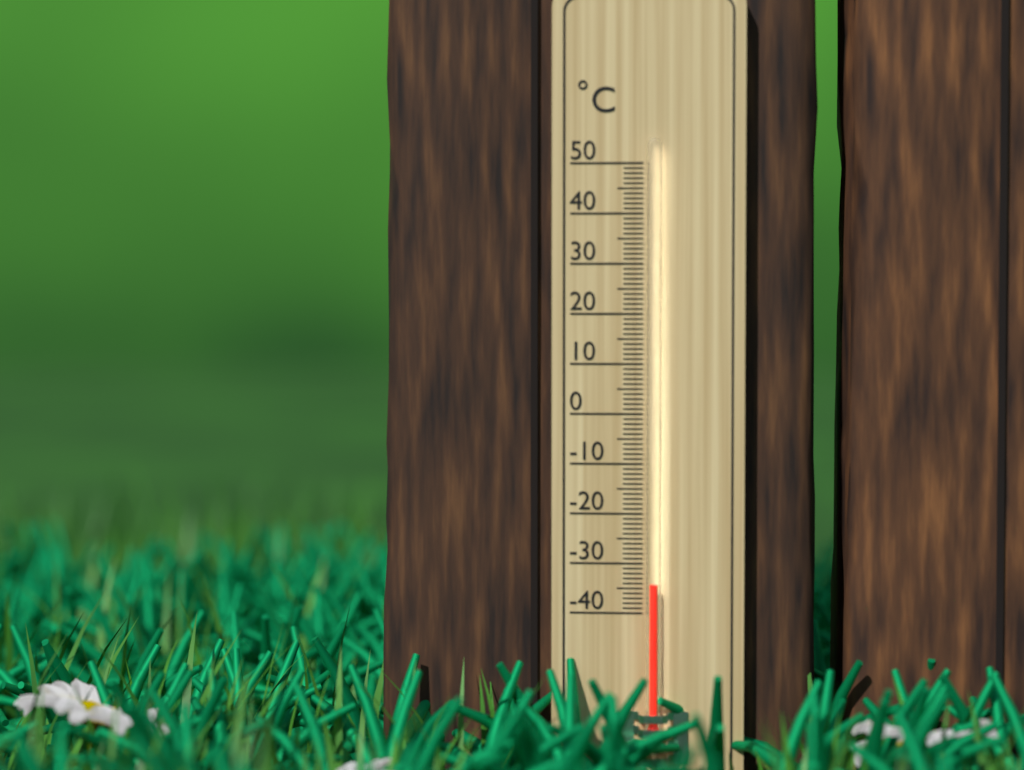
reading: -34 °C
